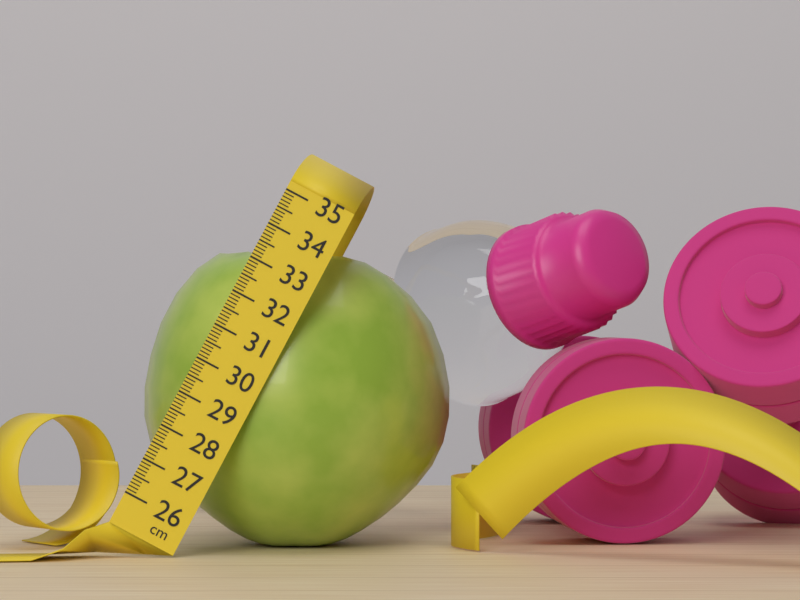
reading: 34.3 cm
